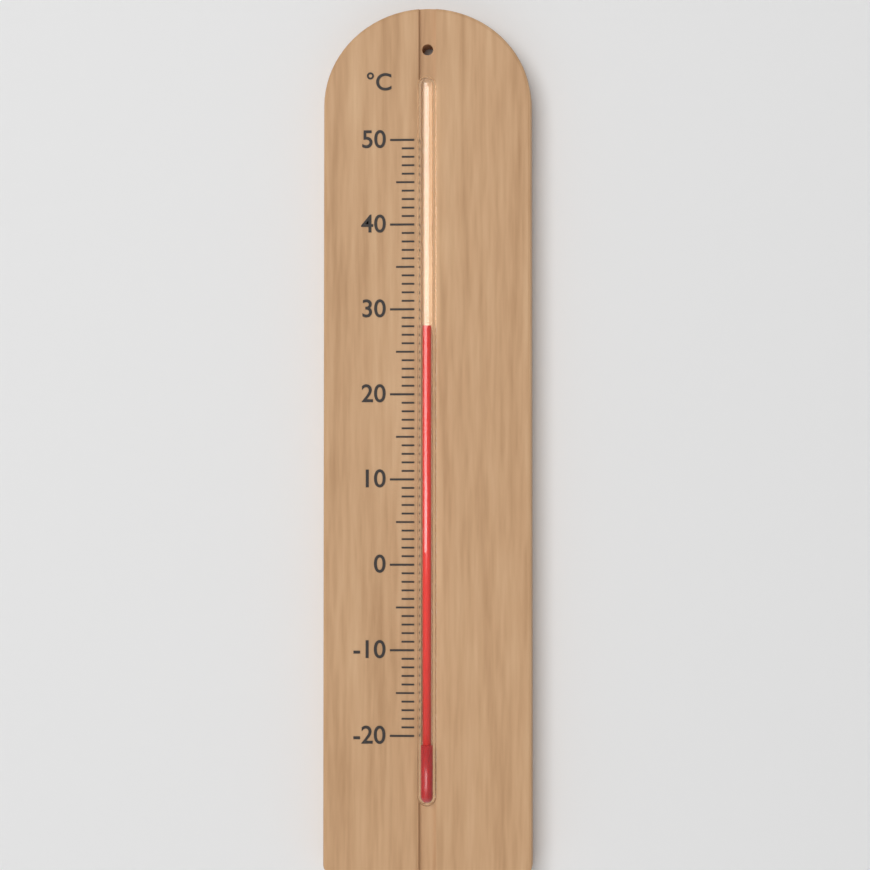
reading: 28 °C
